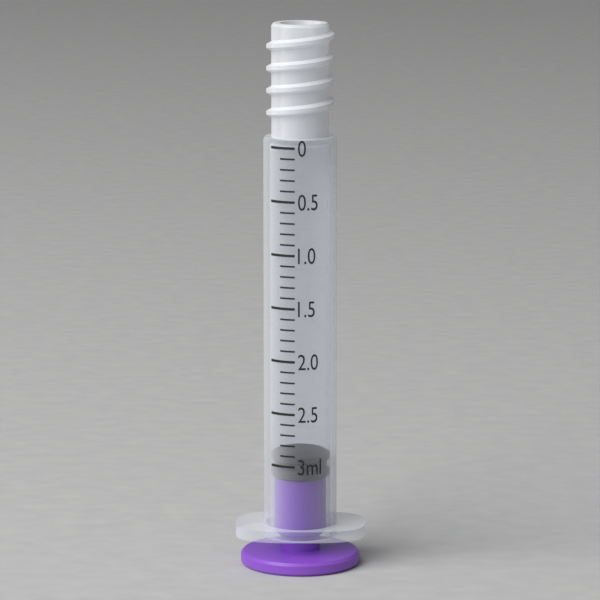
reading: 2.9 ml
